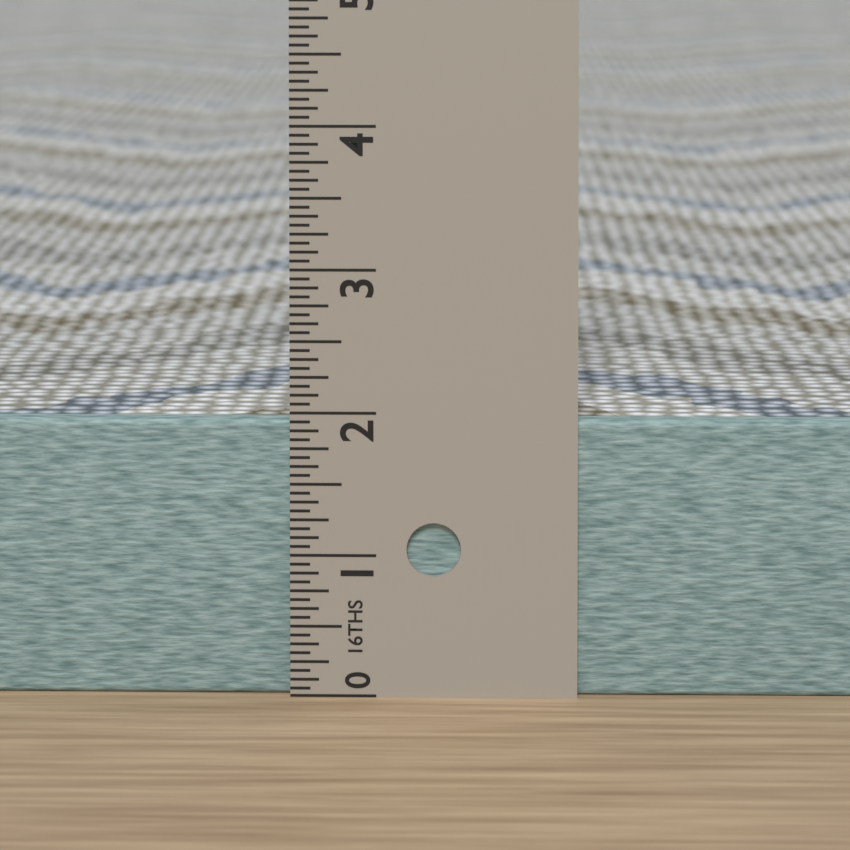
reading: 1.9375 in
